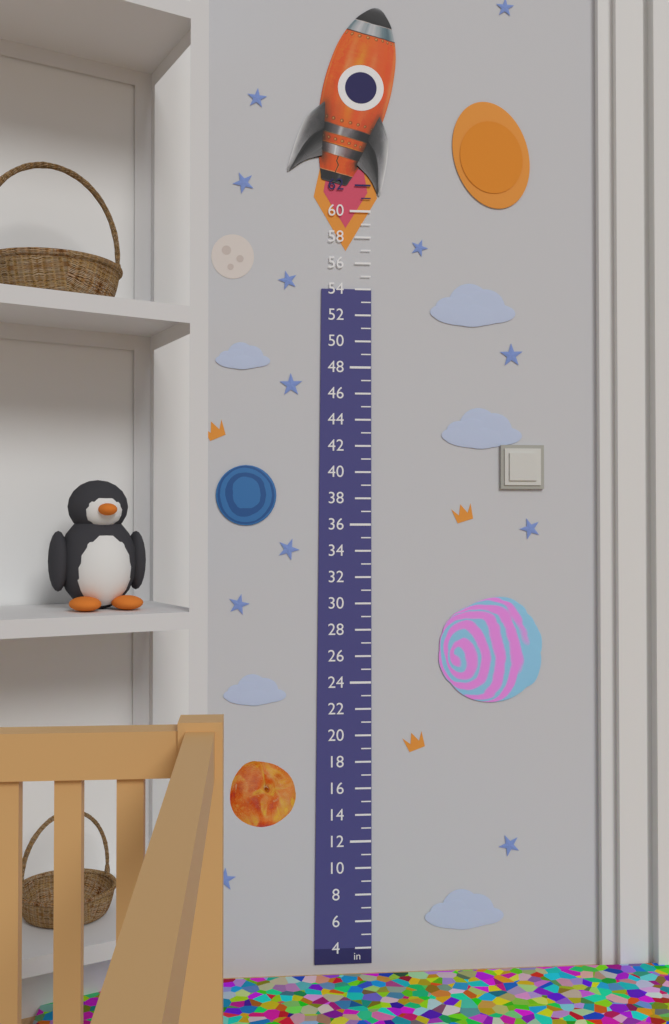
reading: 54 in
